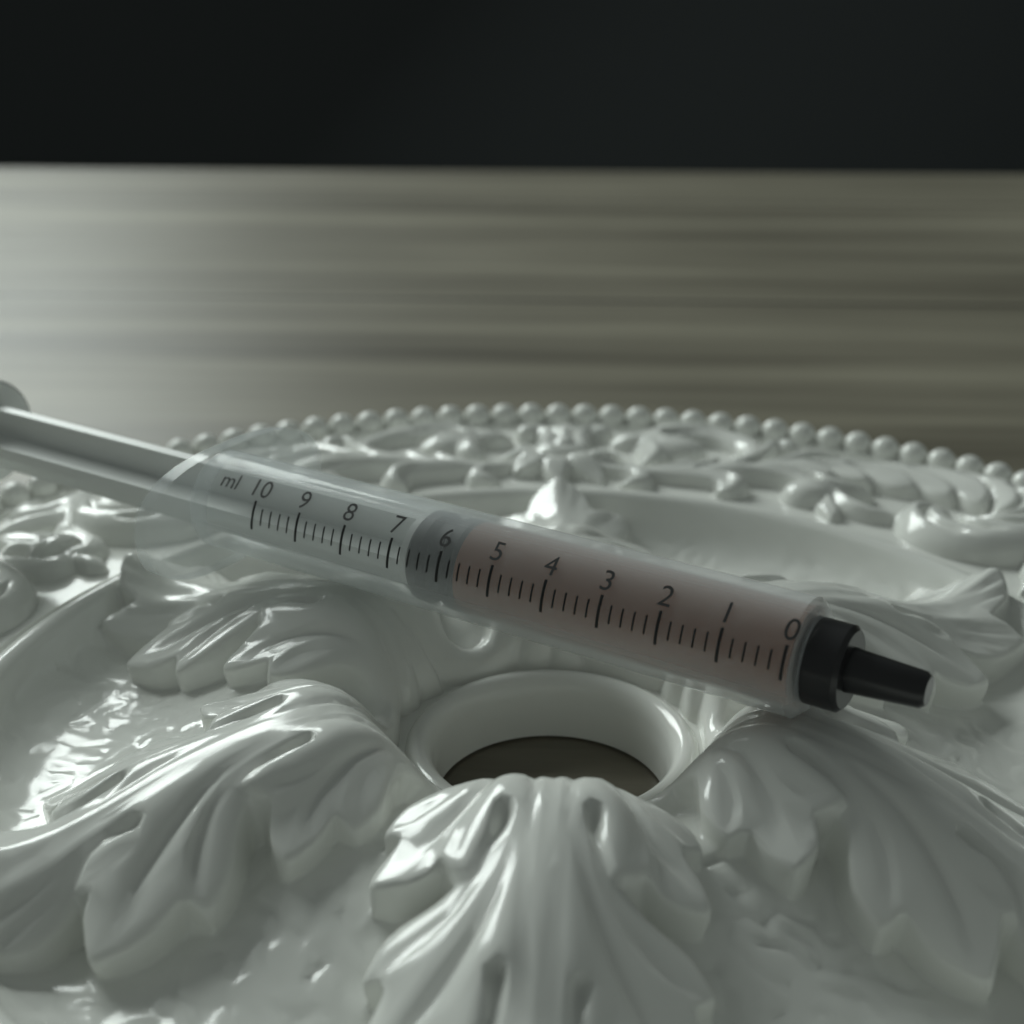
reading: 5.8 ml
